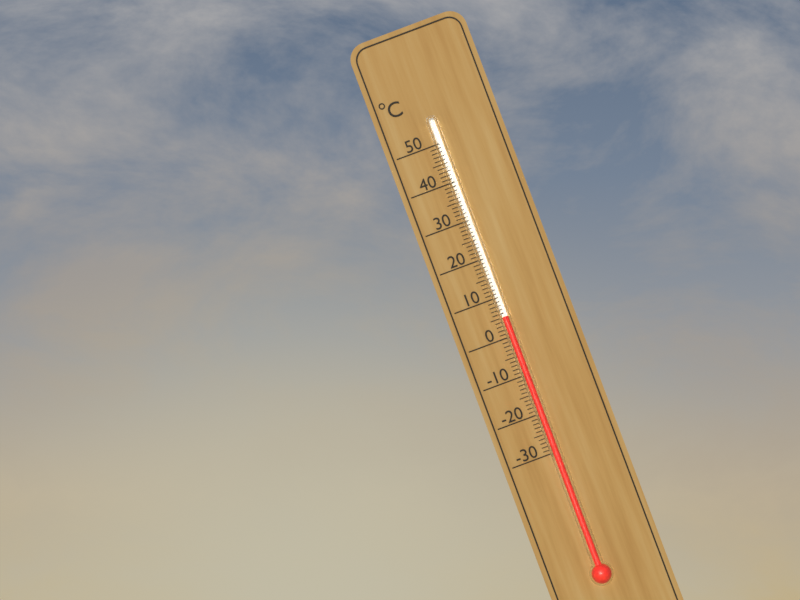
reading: 5 °C
